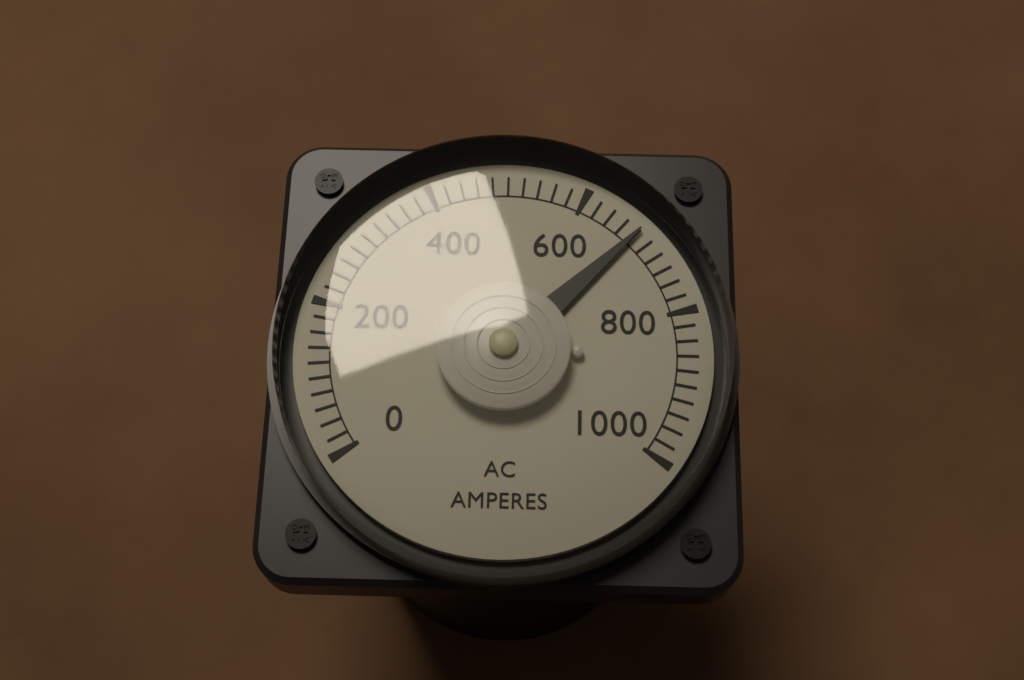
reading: 680 A
